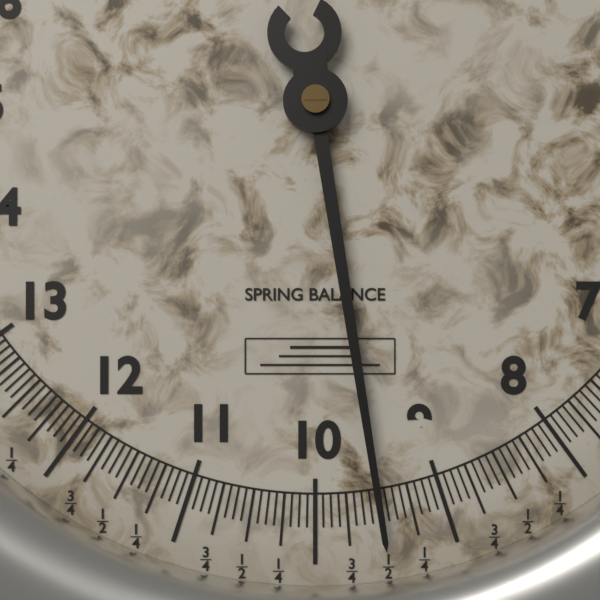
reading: 9.5000 (no unit)
